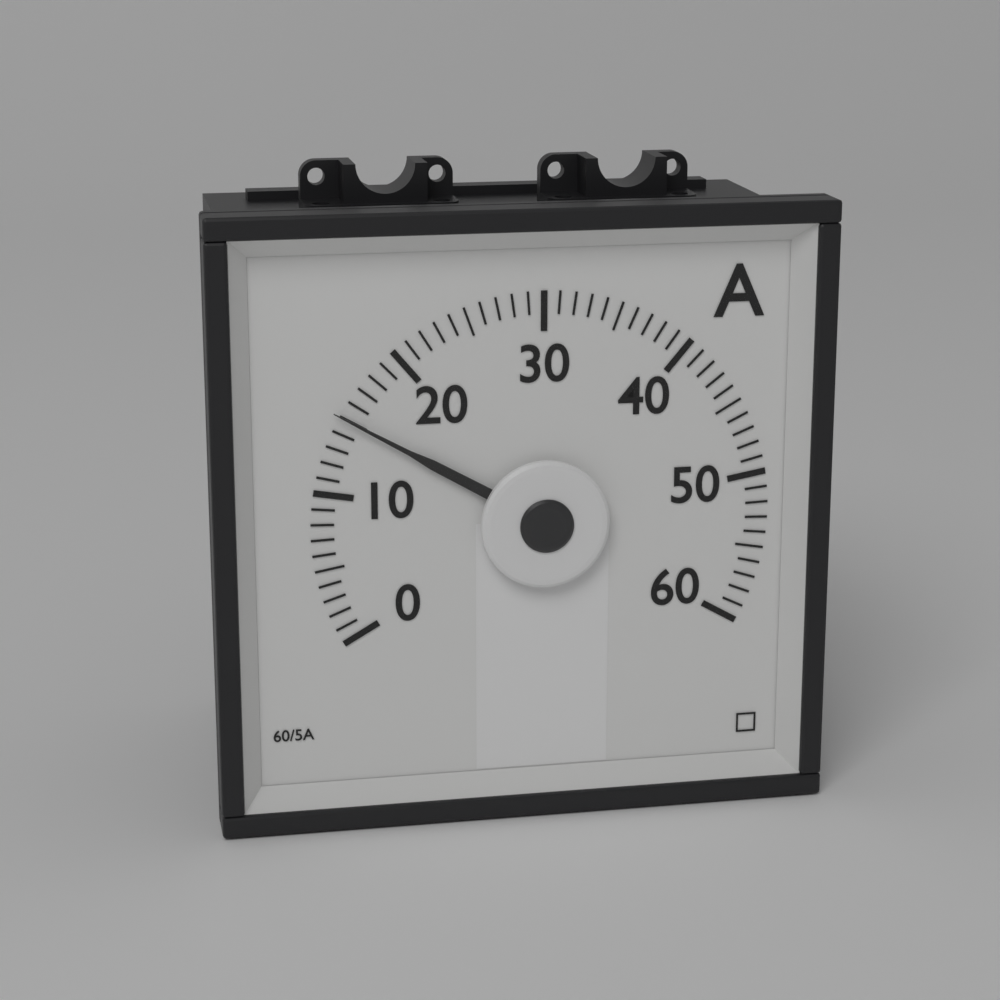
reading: 15 A
